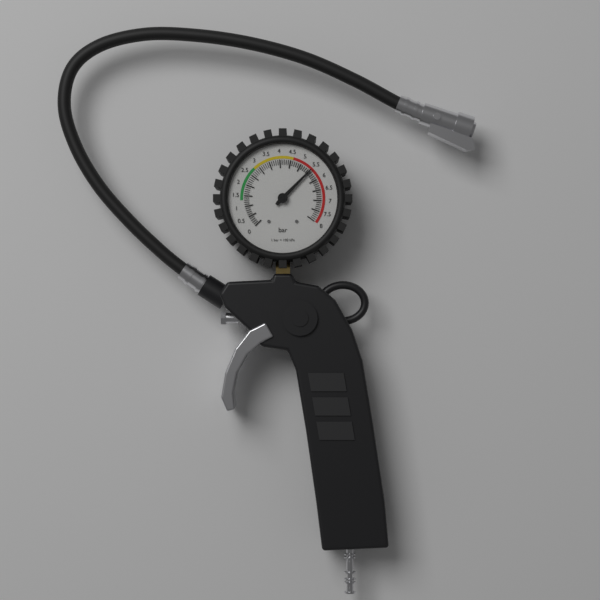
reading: 5.5 bar
